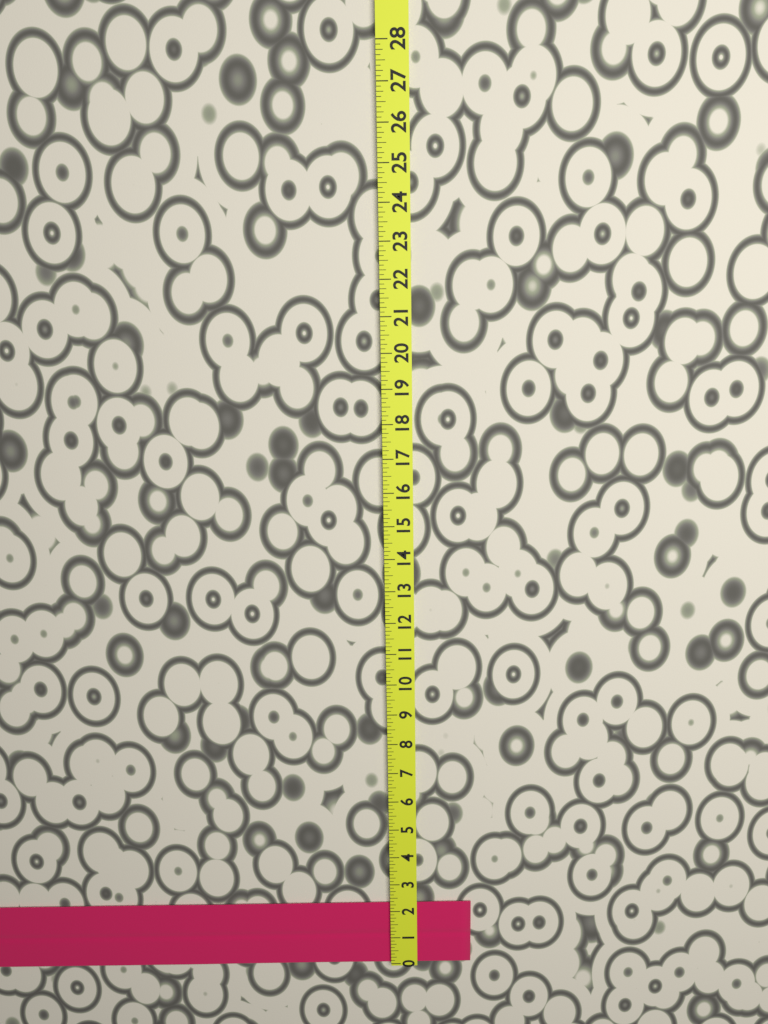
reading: 2.250 (no unit)
